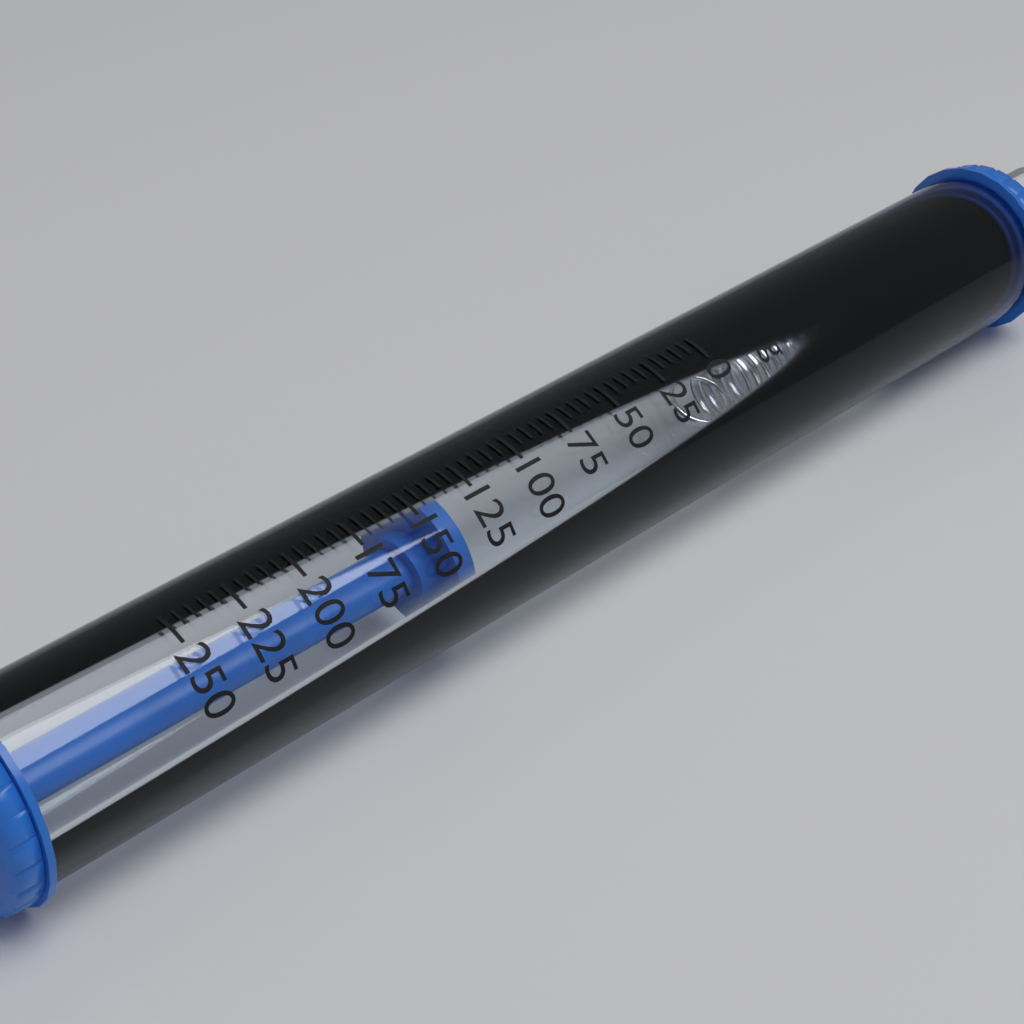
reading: 135 g
